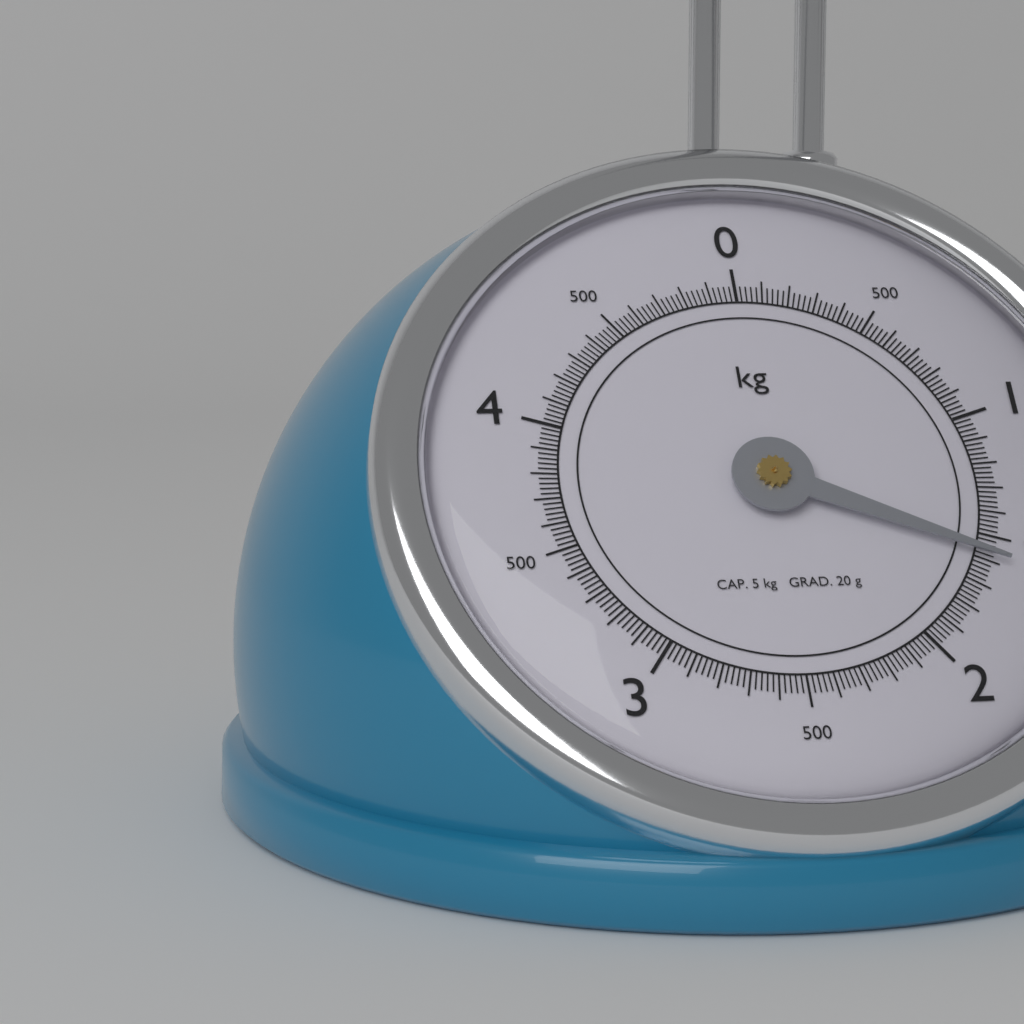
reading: 1.58 kg
